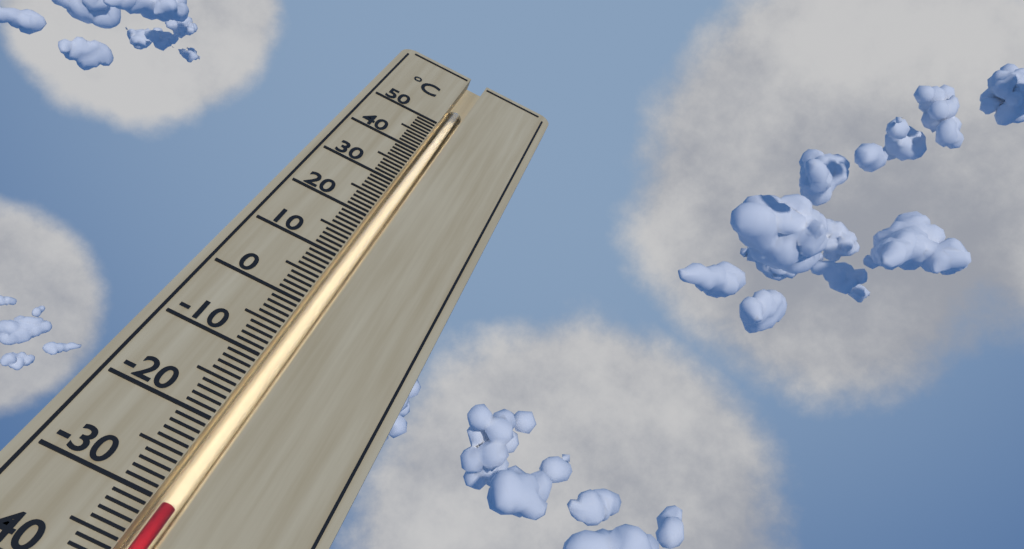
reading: -30 °C
